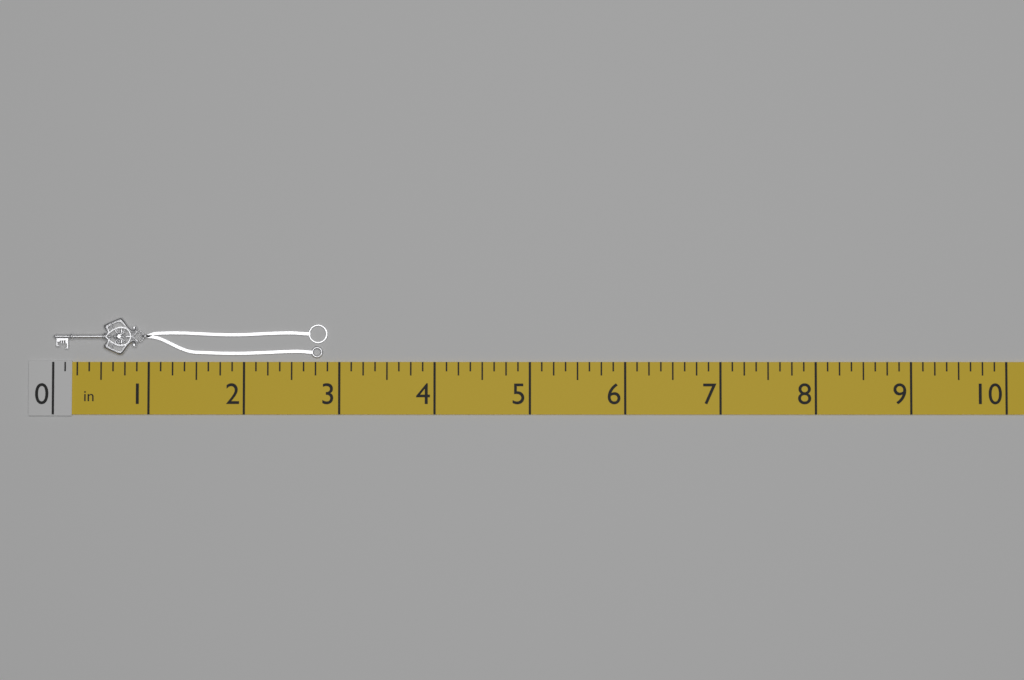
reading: 2.875 in
